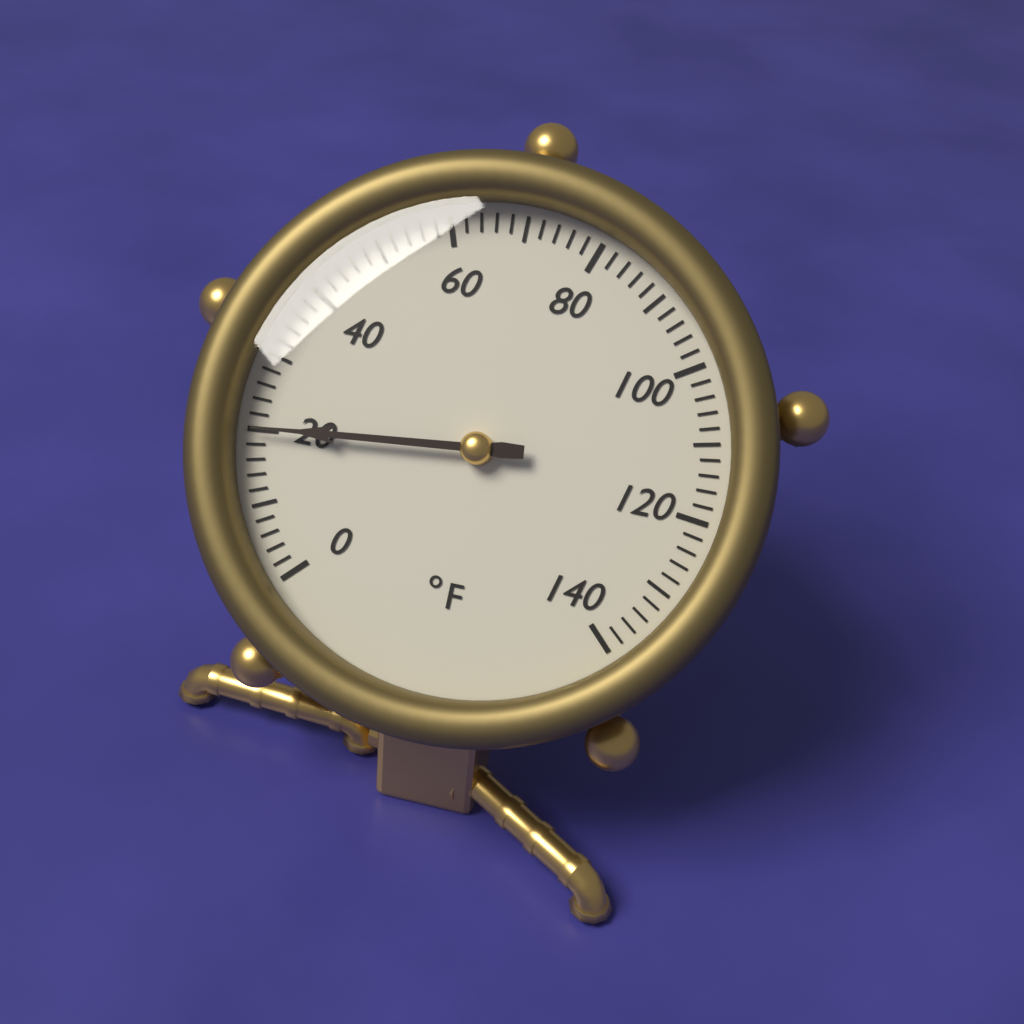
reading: 20 °F
